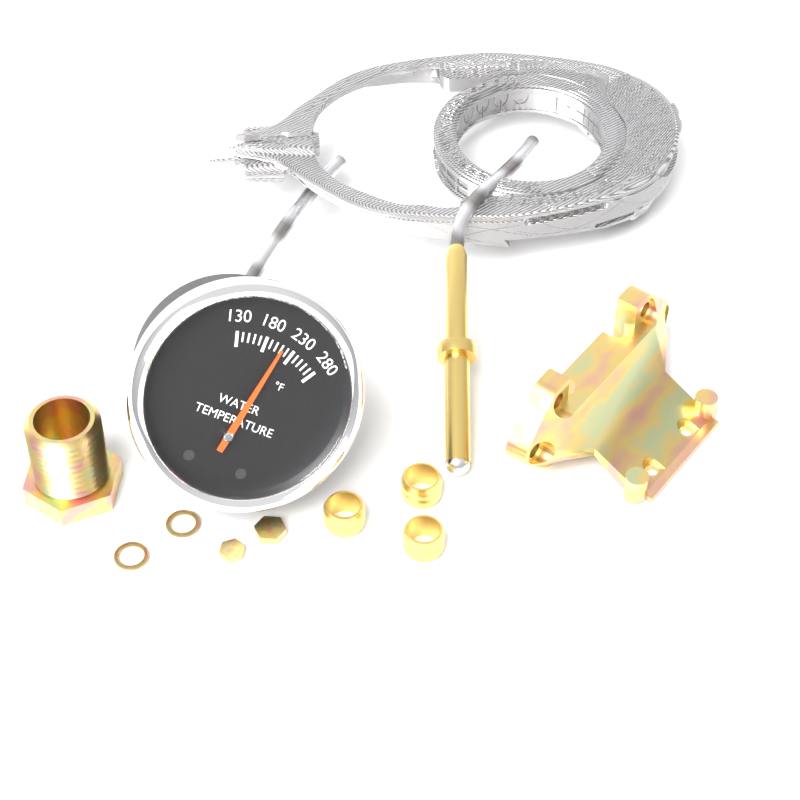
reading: 210 °F
